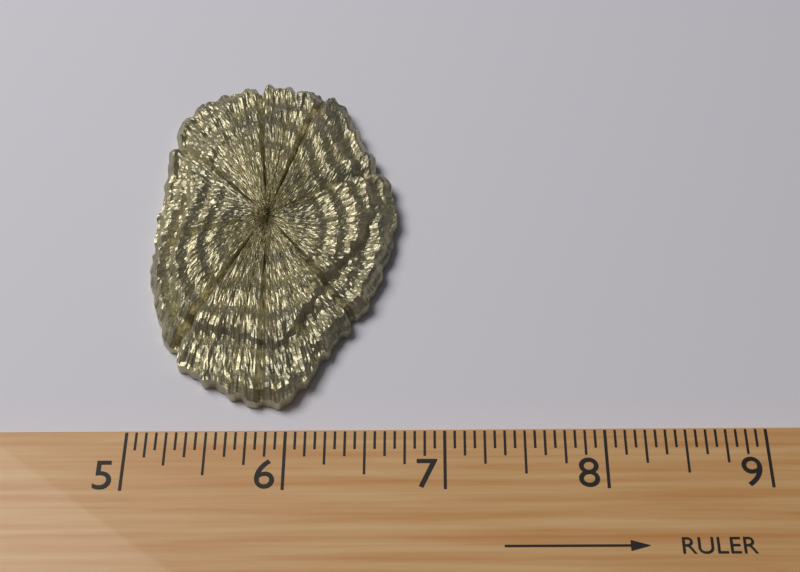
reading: 6.6875 (no unit)
